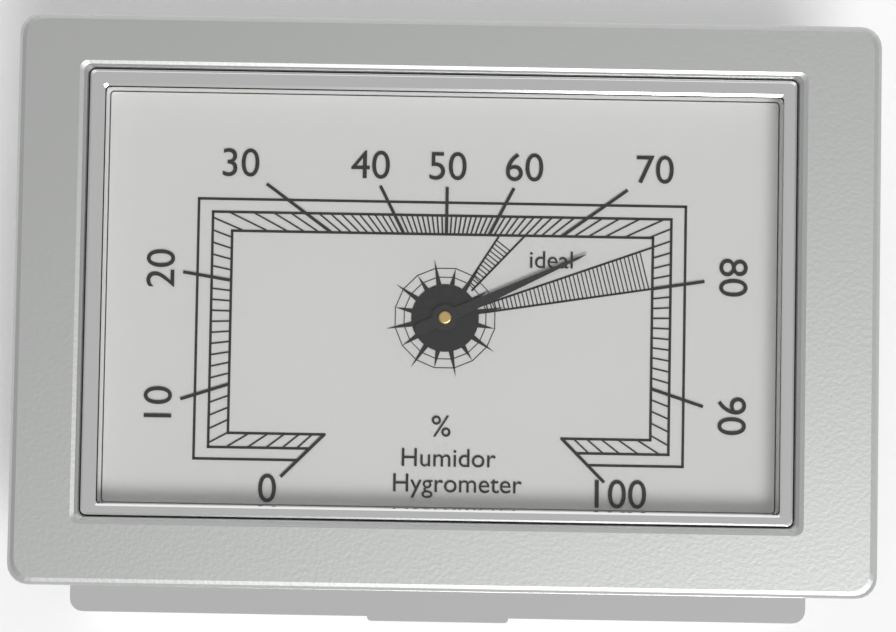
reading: 74 %
